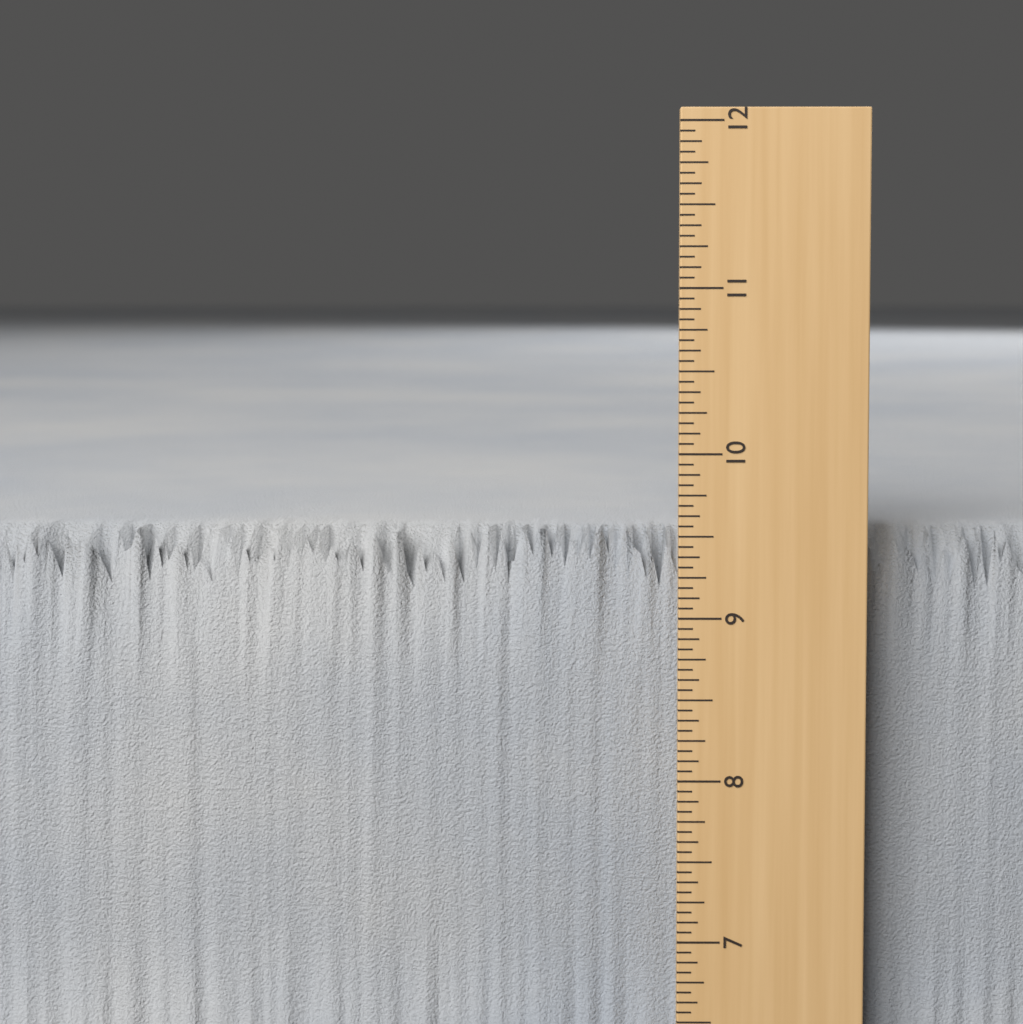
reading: 9.5000 in
